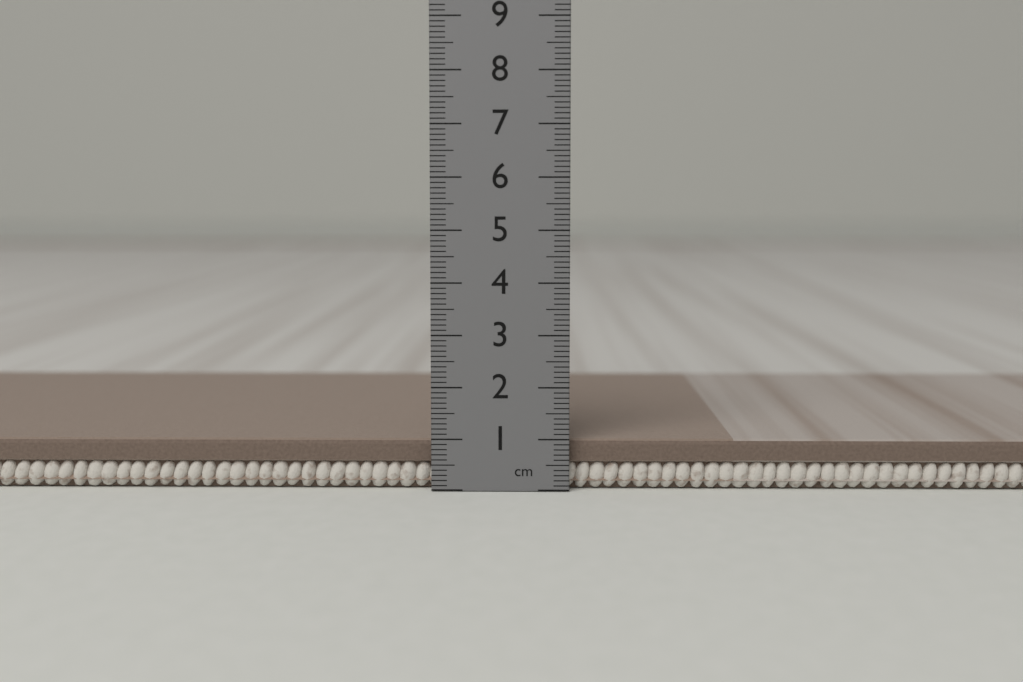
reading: 1.0 cm
